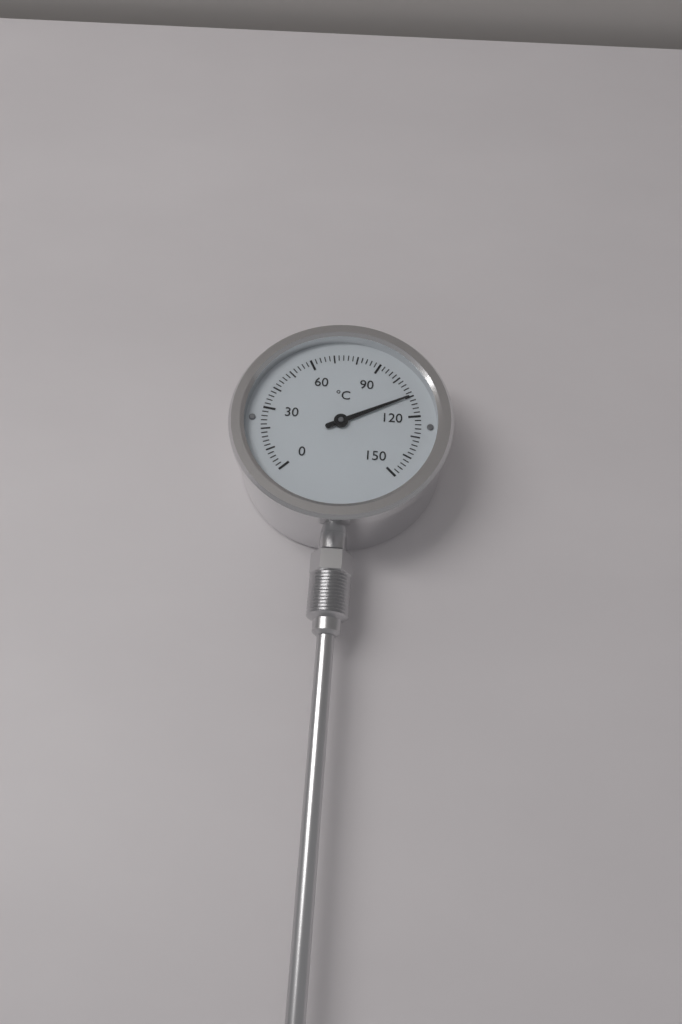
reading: 110 °C
